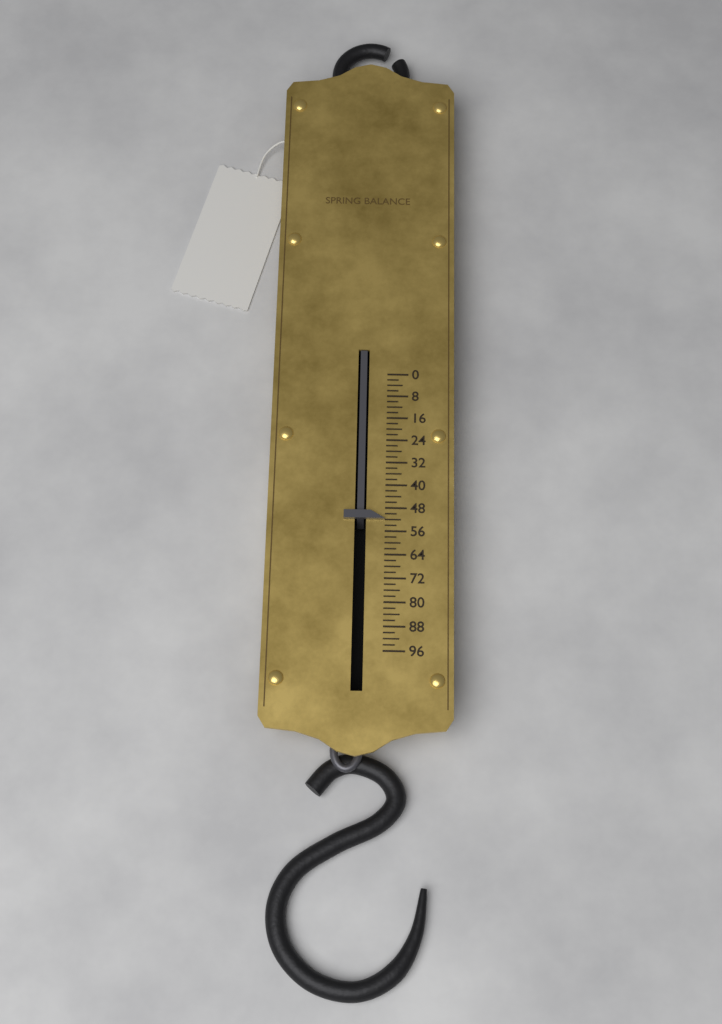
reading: 52 (no unit)
